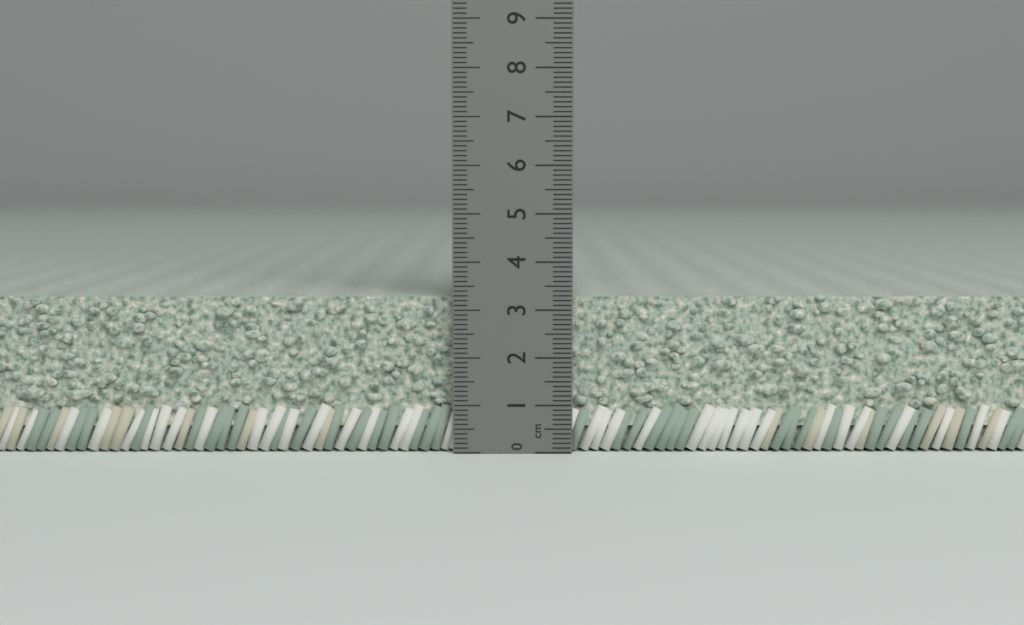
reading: 3.3 cm
